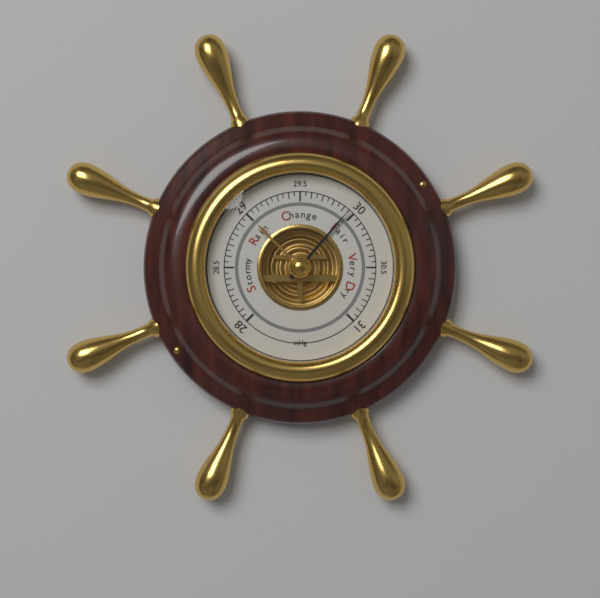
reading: 29.95 inHg
